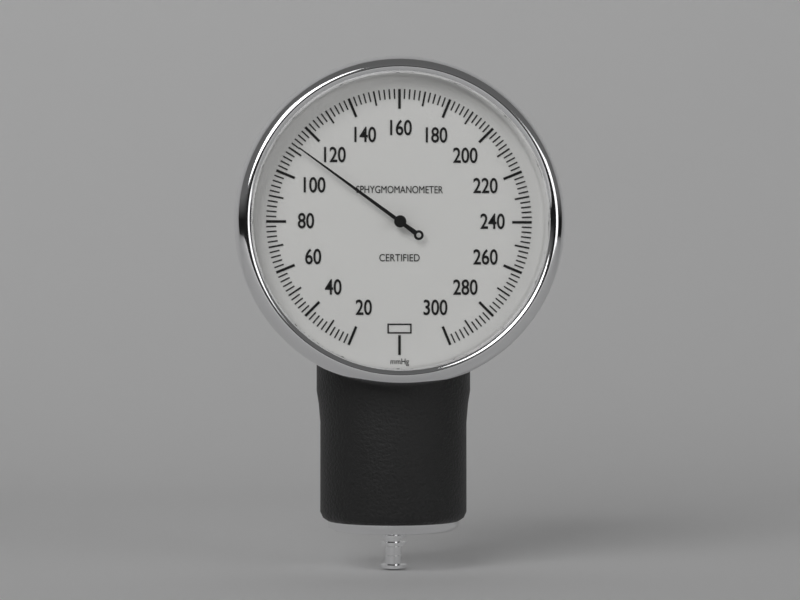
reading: 112 mmHg
